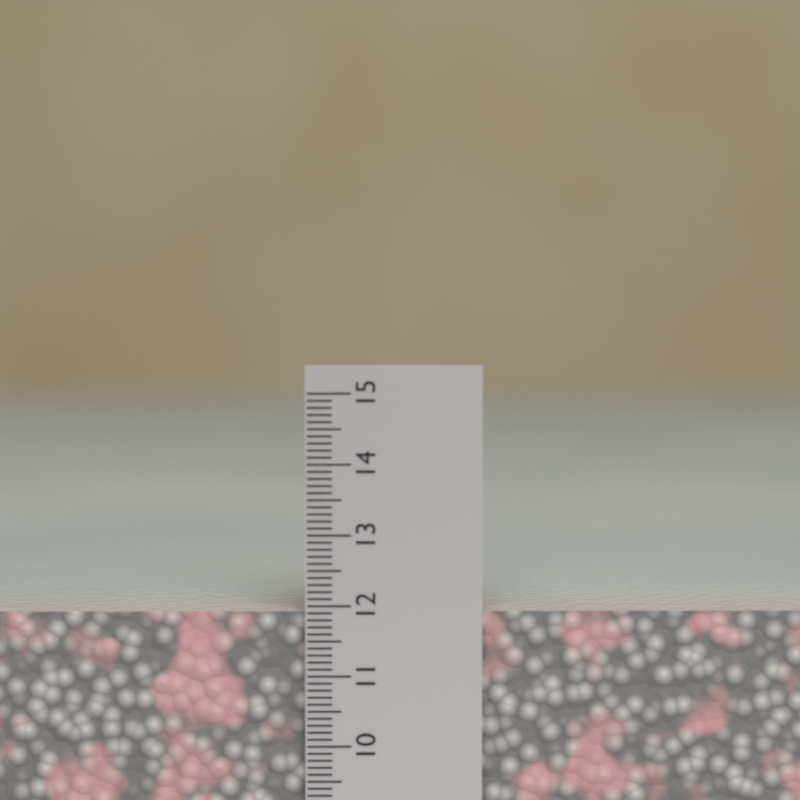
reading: 11.9 cm
